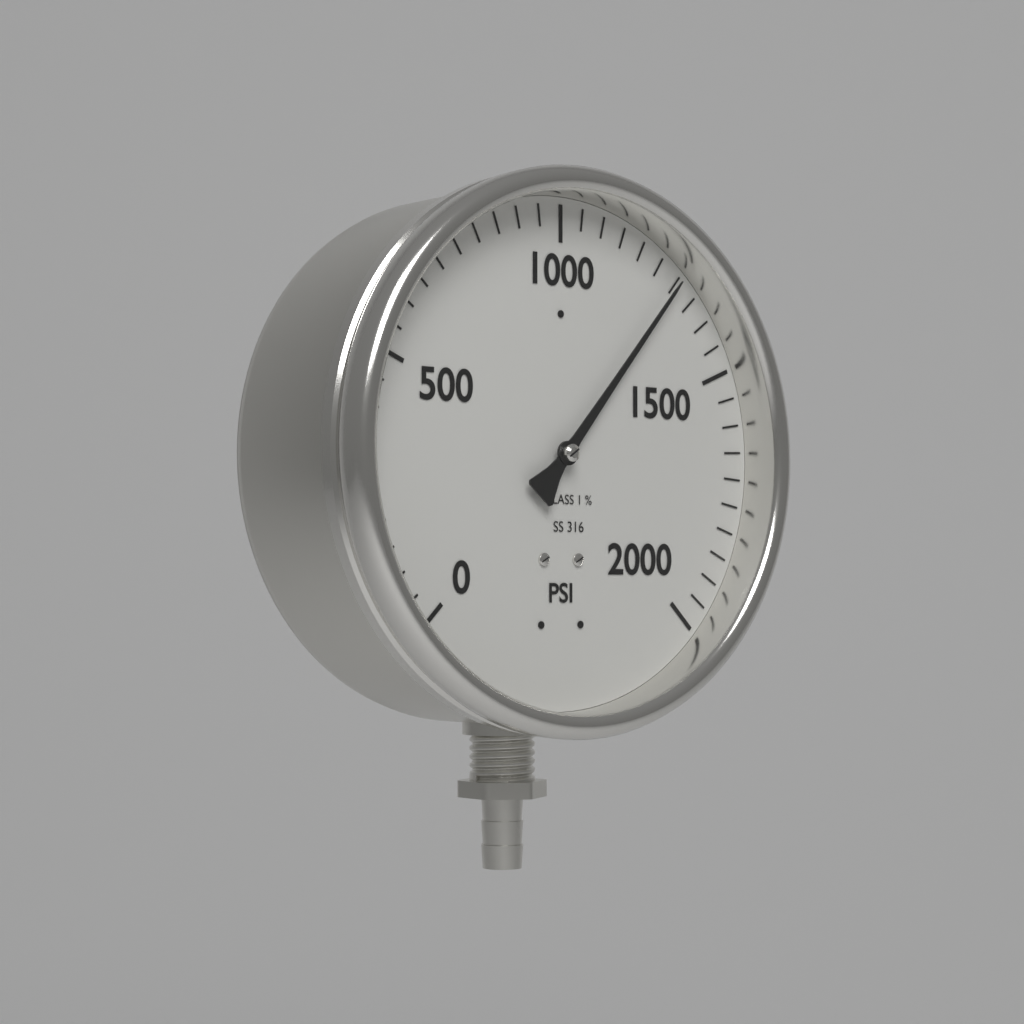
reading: 1300 psi
